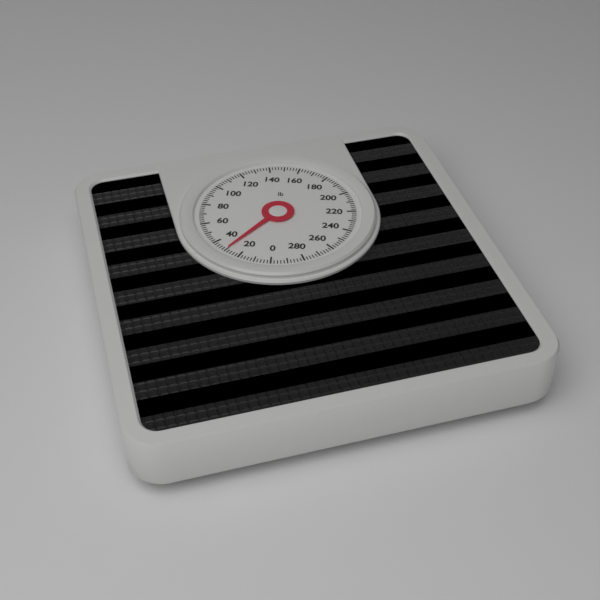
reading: 30 lb
